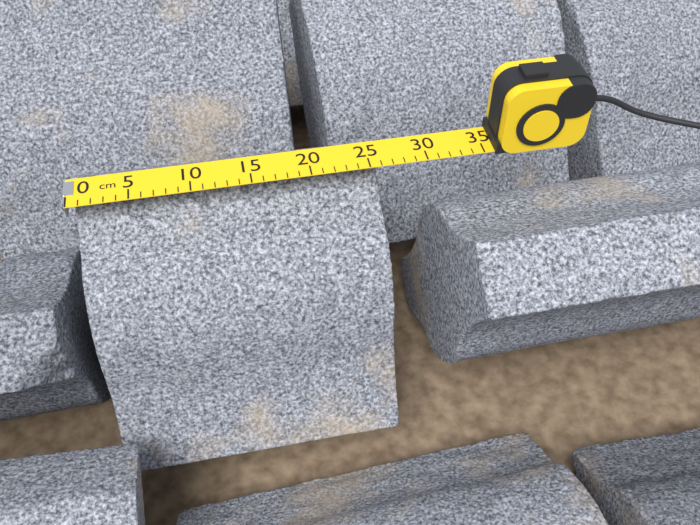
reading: 26 cm
